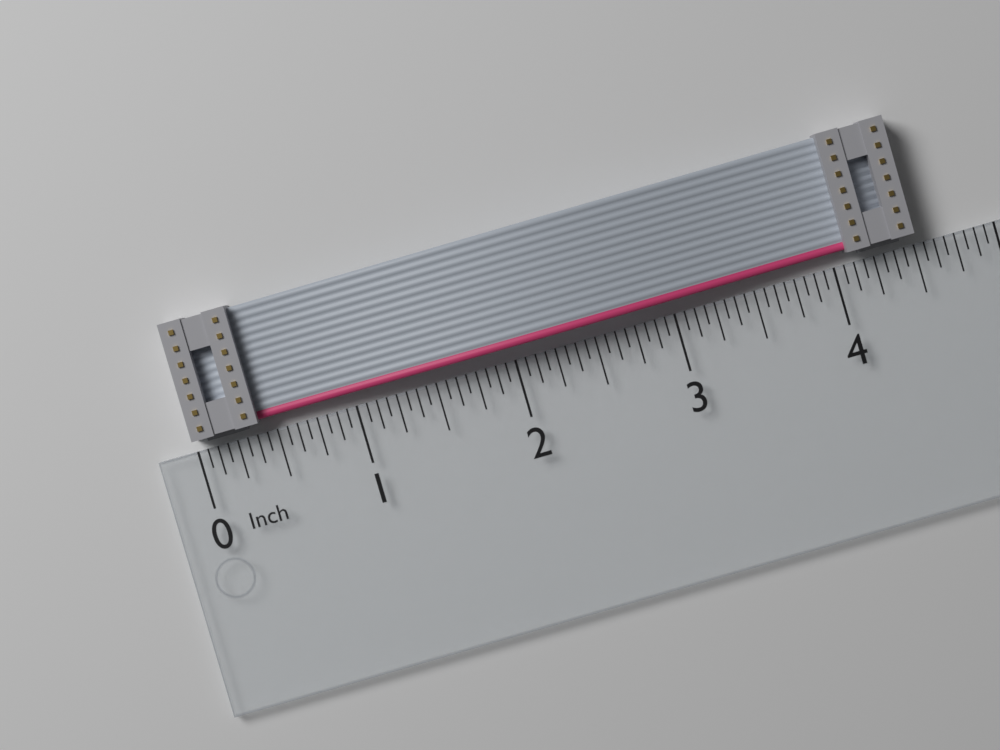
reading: 4.5000 in
